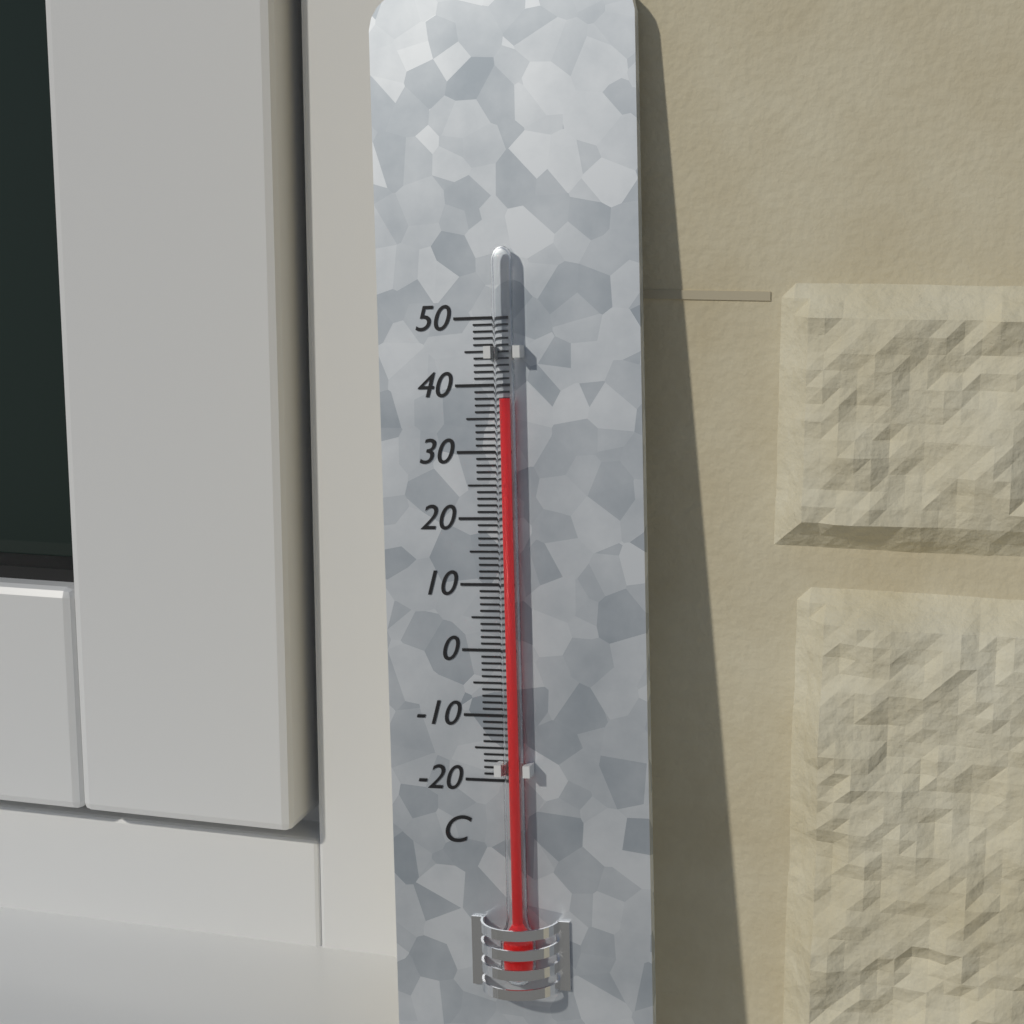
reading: 38 °C
